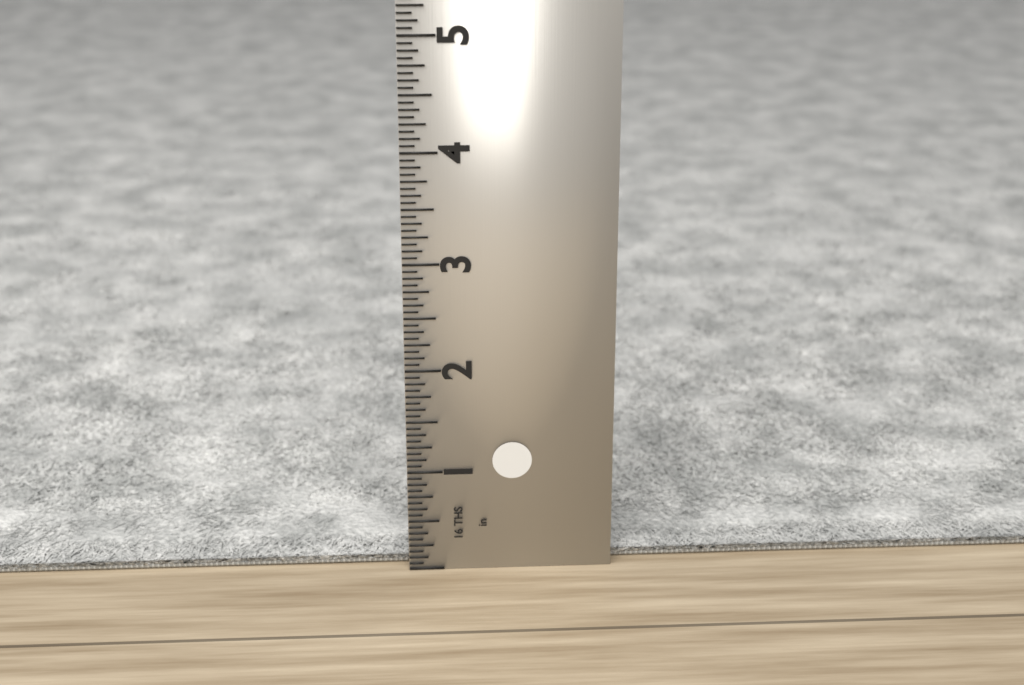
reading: 0.1250 in
